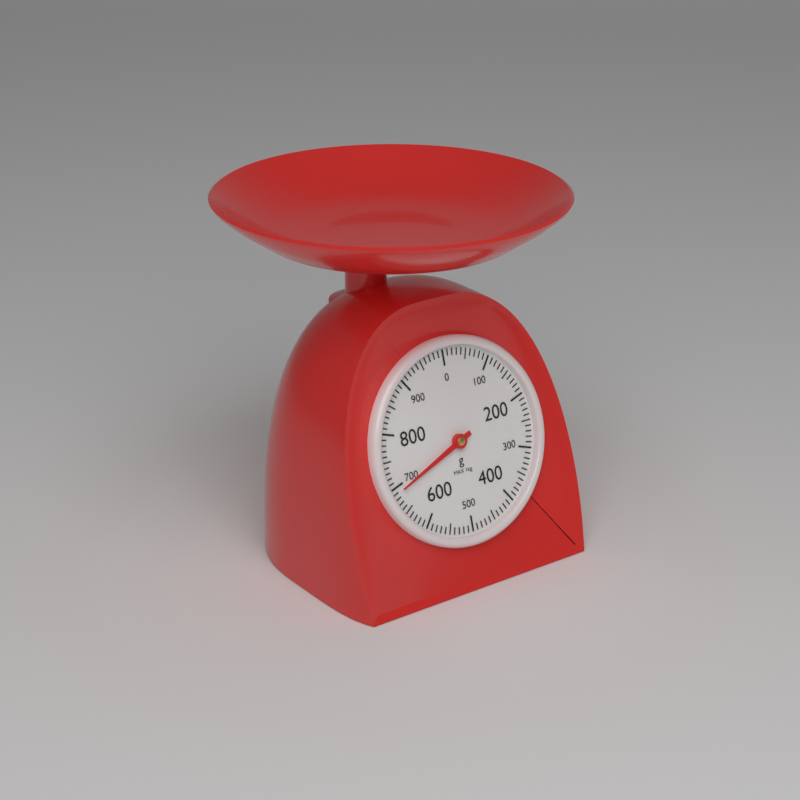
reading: 690 g
